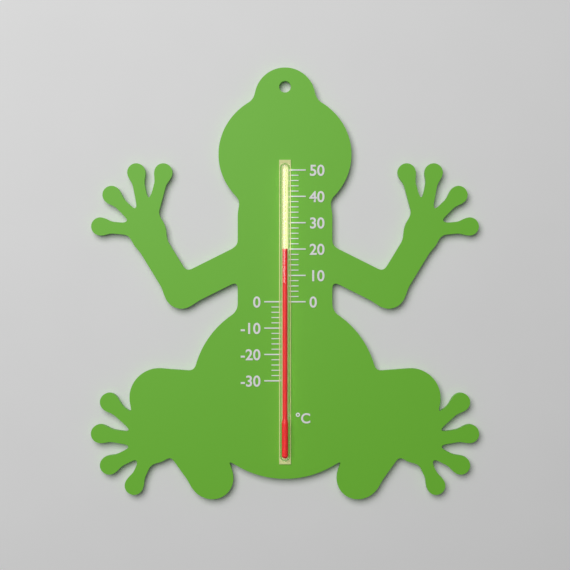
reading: 20 °C
